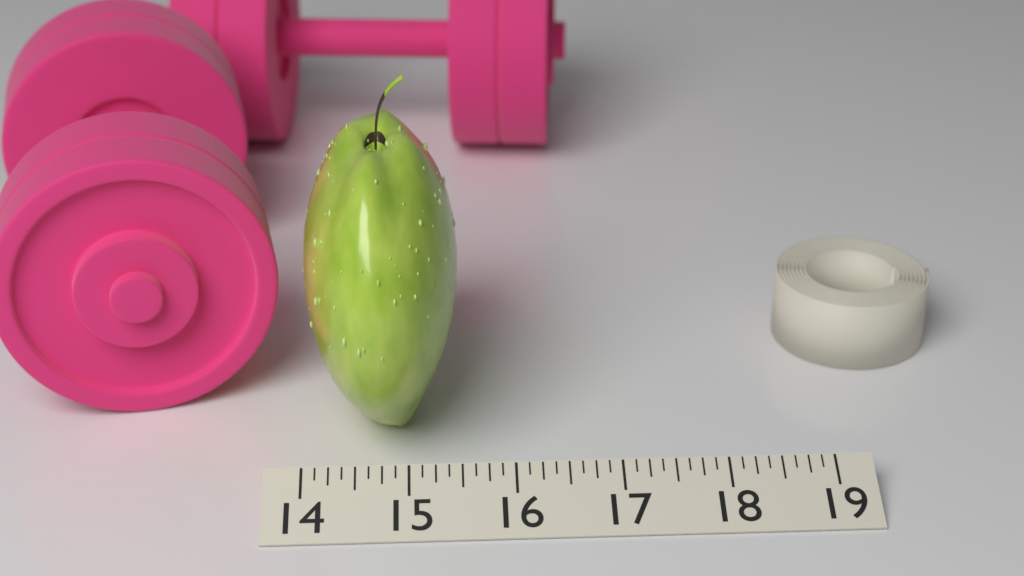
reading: 15.500 (no unit)
